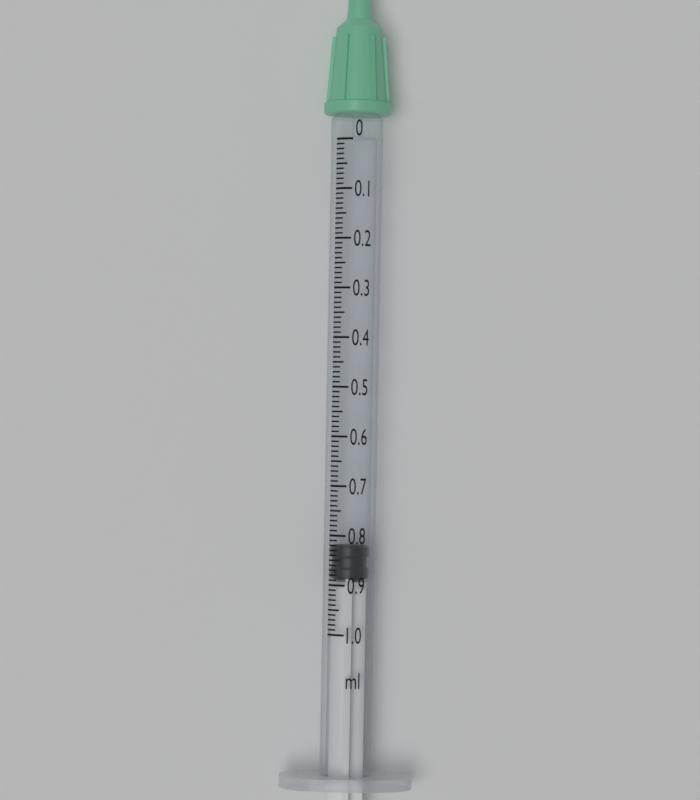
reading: 0.82 ml
